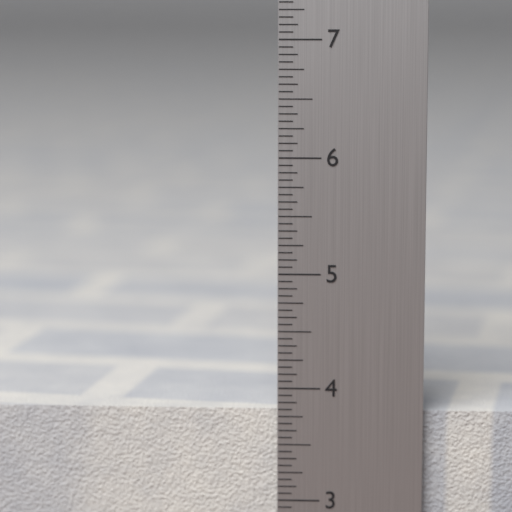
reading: 3.8125 in
